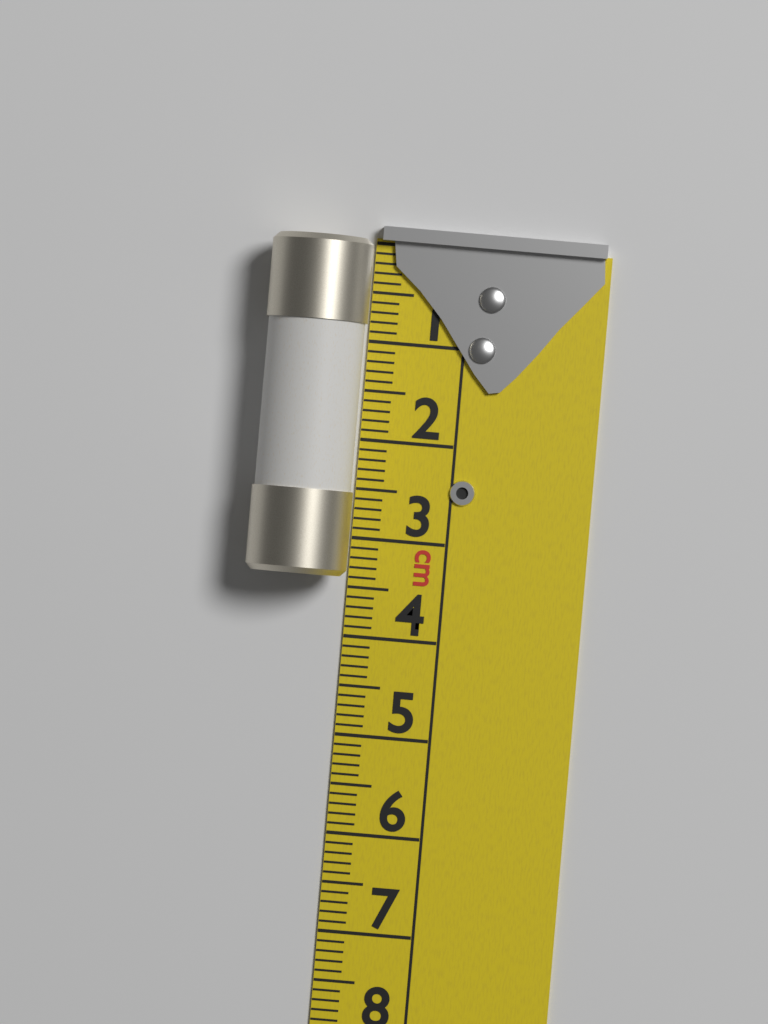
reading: 3.4 cm
